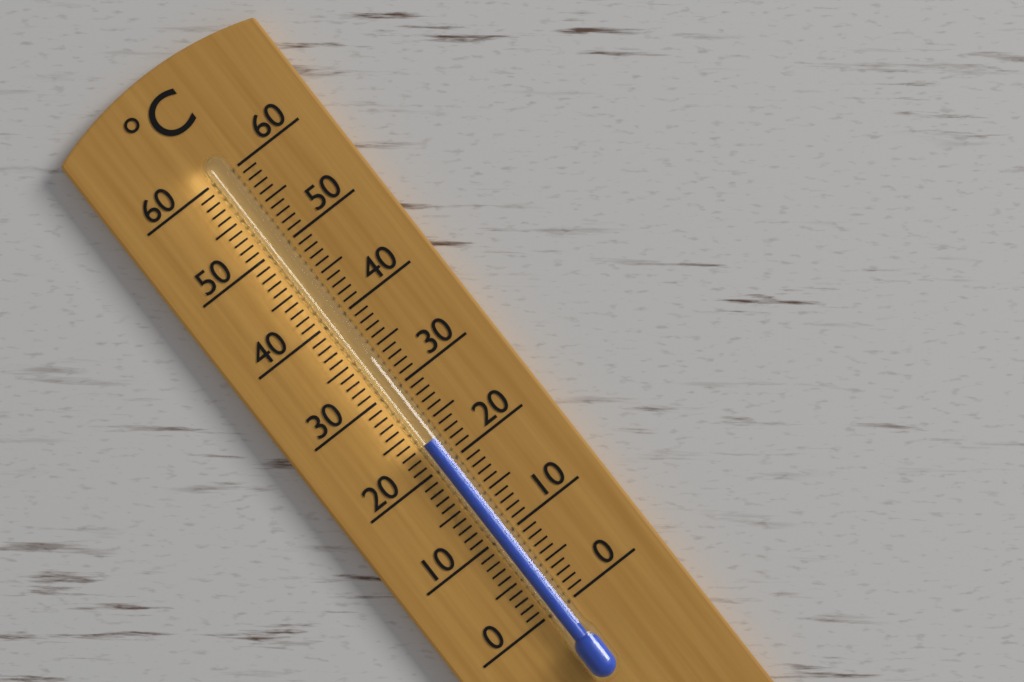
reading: 23 °C
